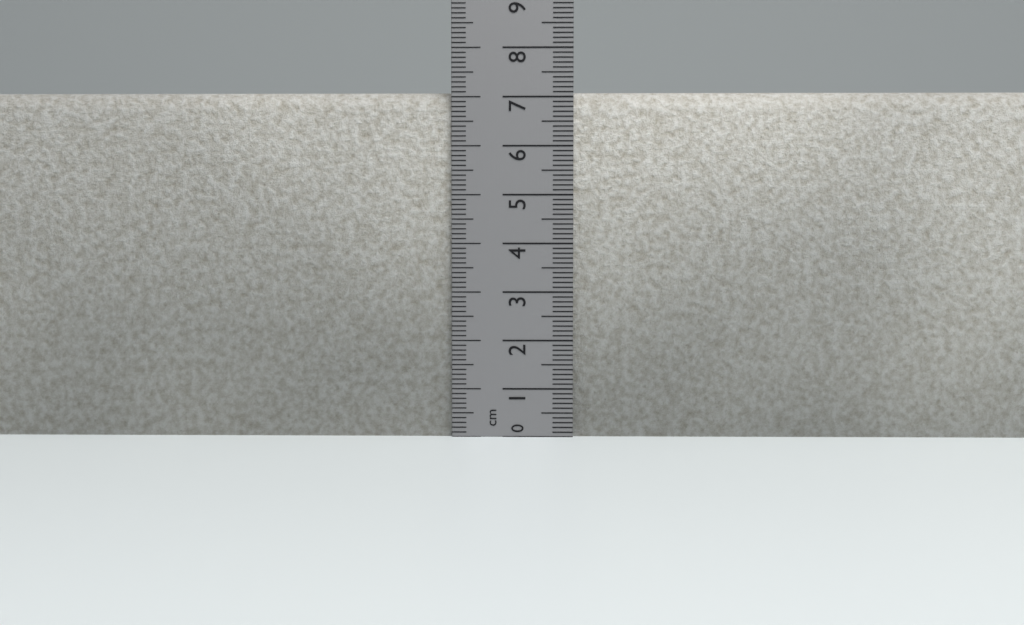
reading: 7.1 cm
